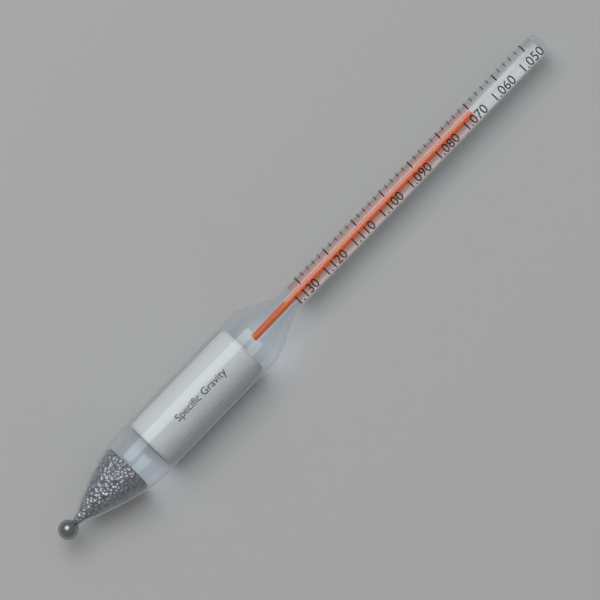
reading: 1.070 (no unit)
